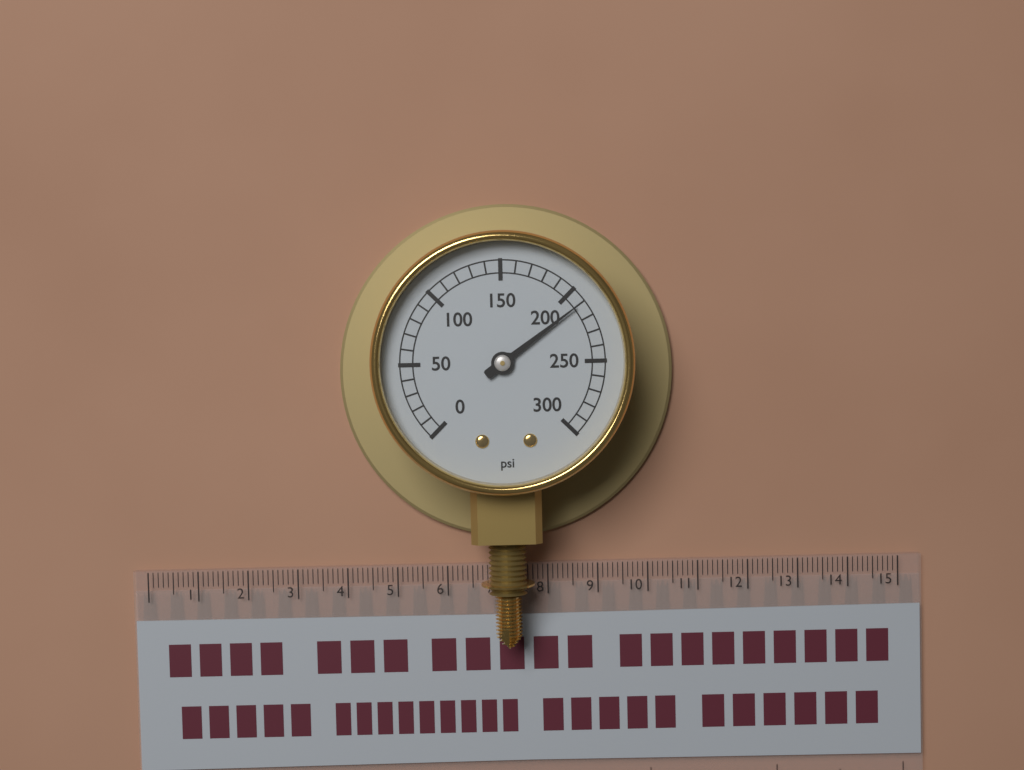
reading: 210 psi
